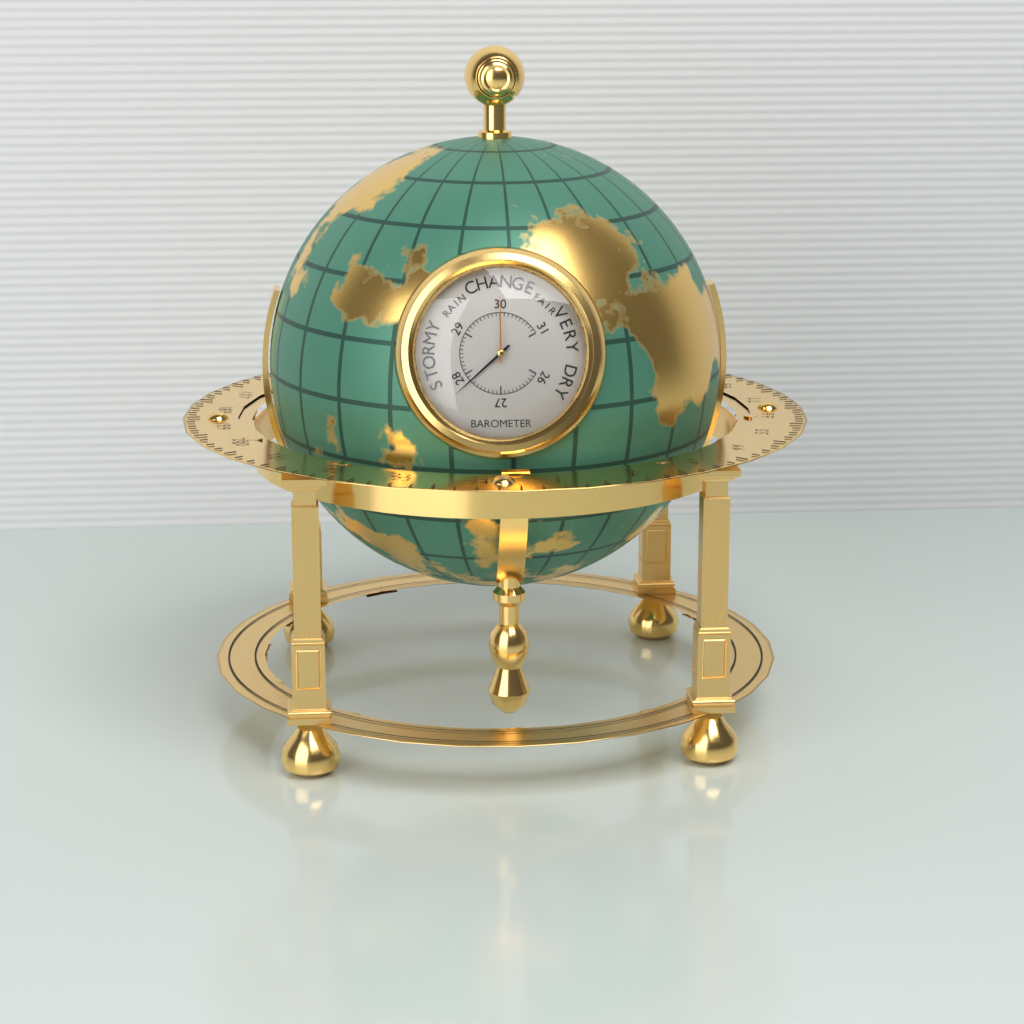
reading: 27.8 inHg
